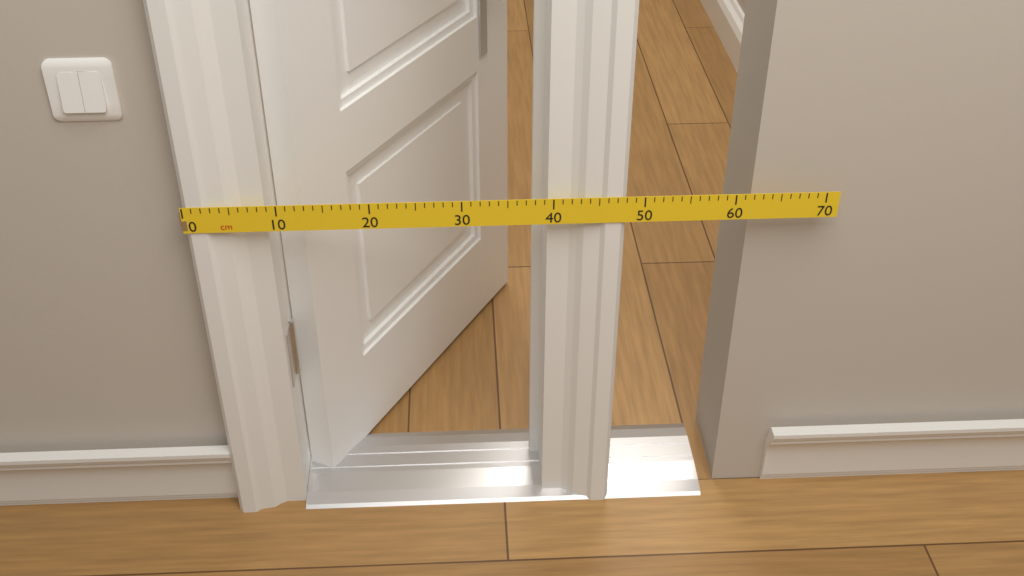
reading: 48 cm
